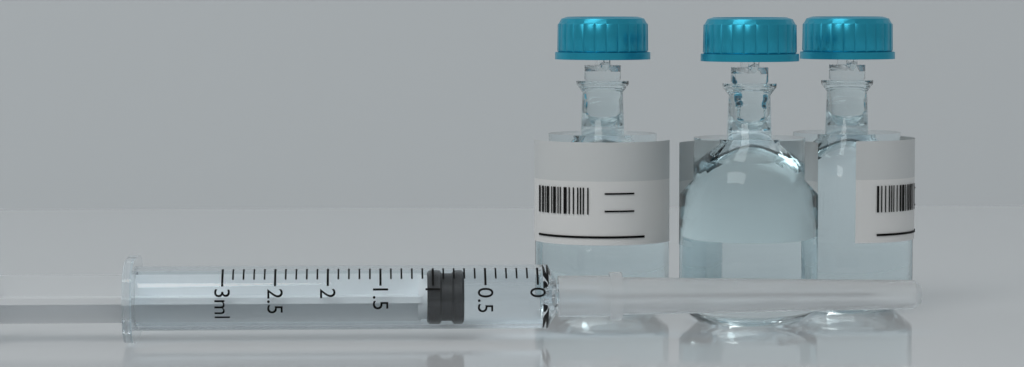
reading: 0.7 ml
